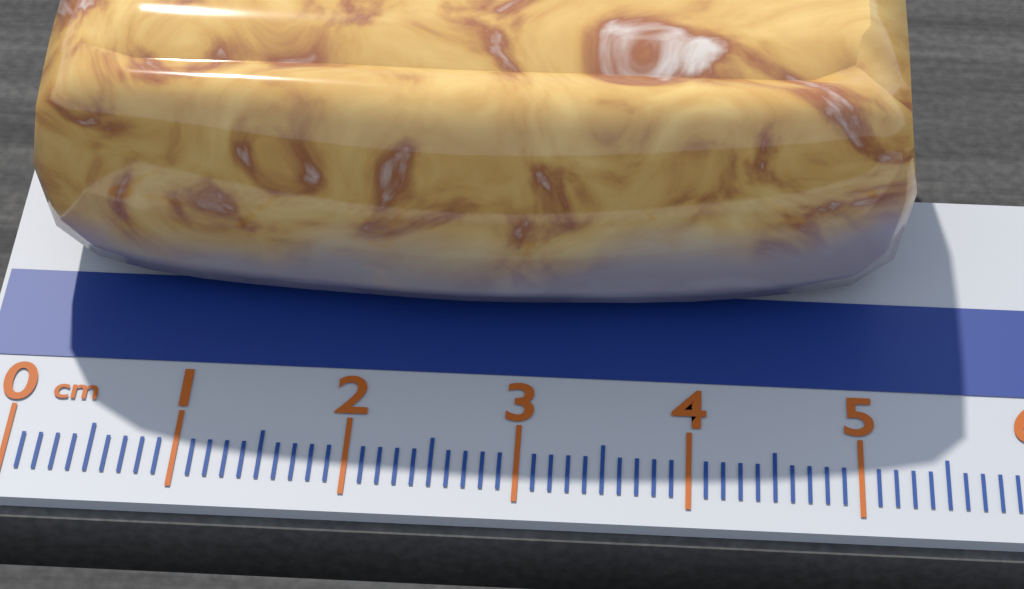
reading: 5.3 cm
